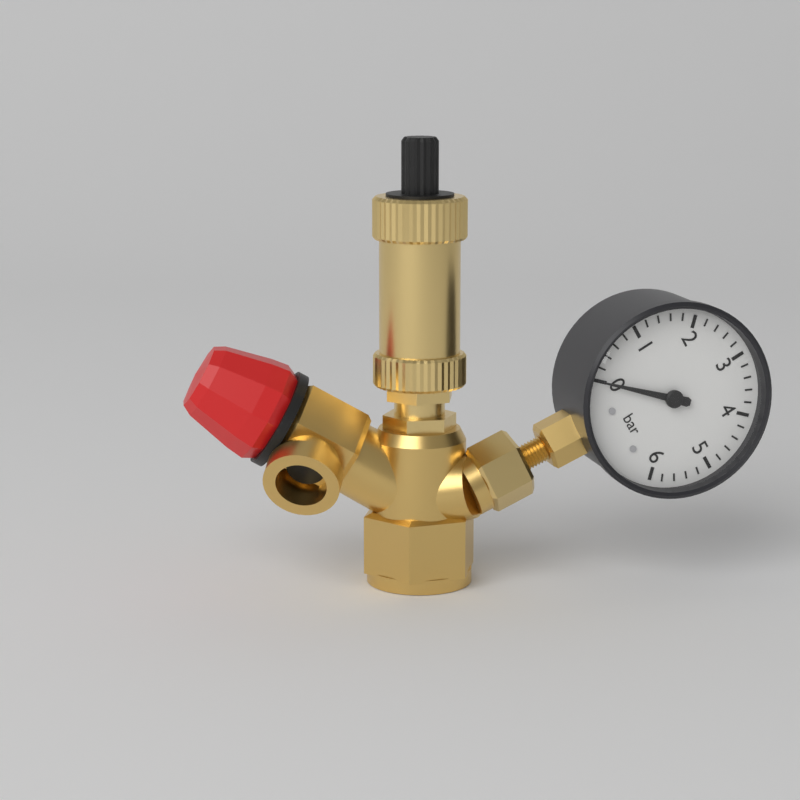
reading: 0.0 bar
